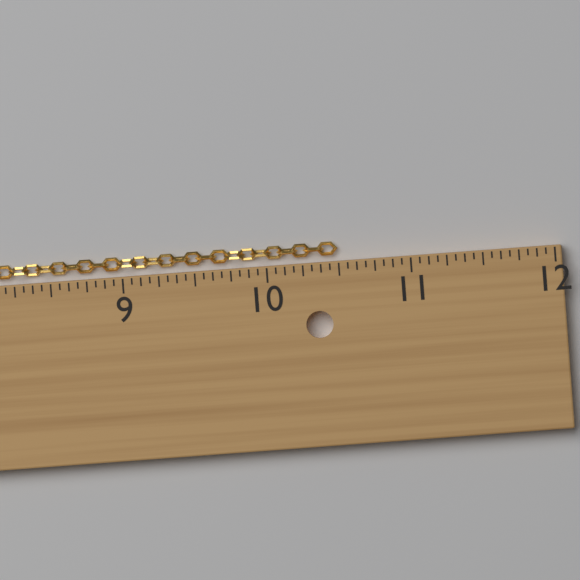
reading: 10.5000 in
